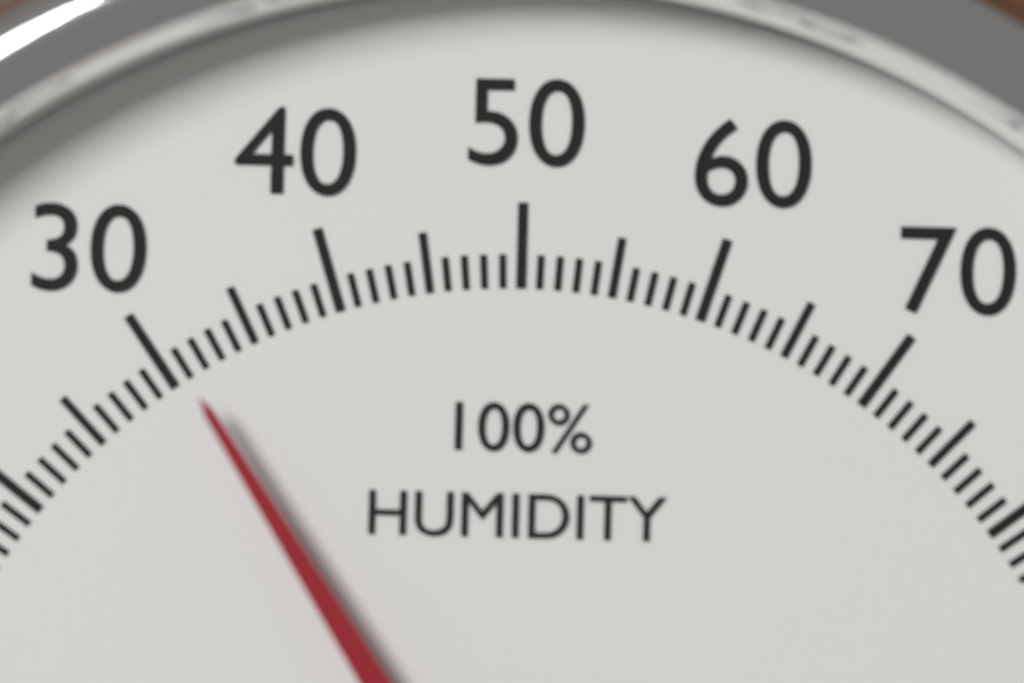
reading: 31 %
